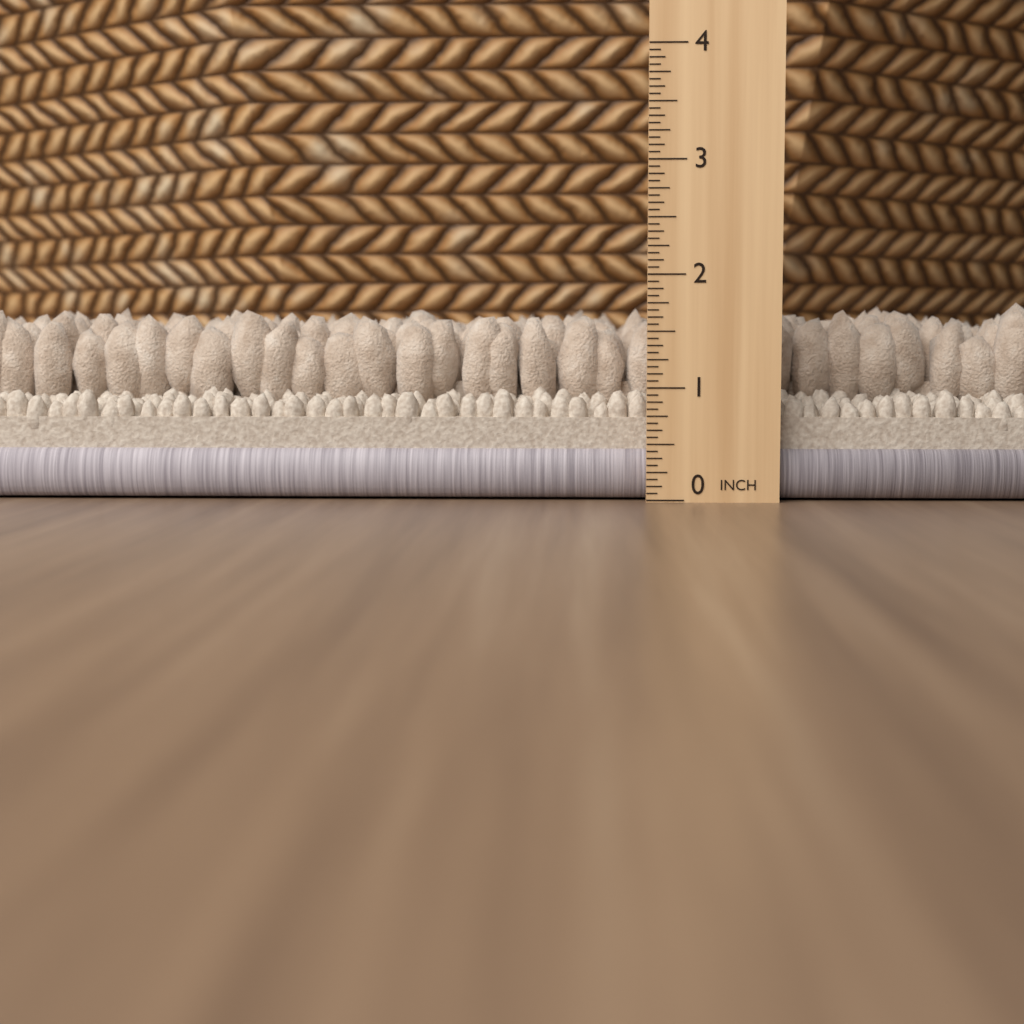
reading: 1.8125 in
